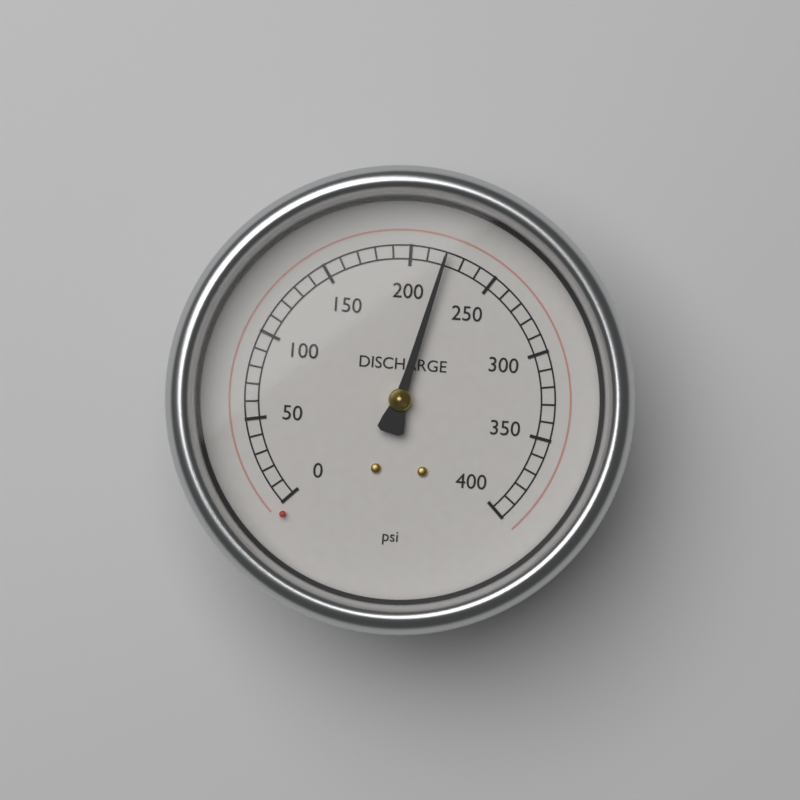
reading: 220 psi
